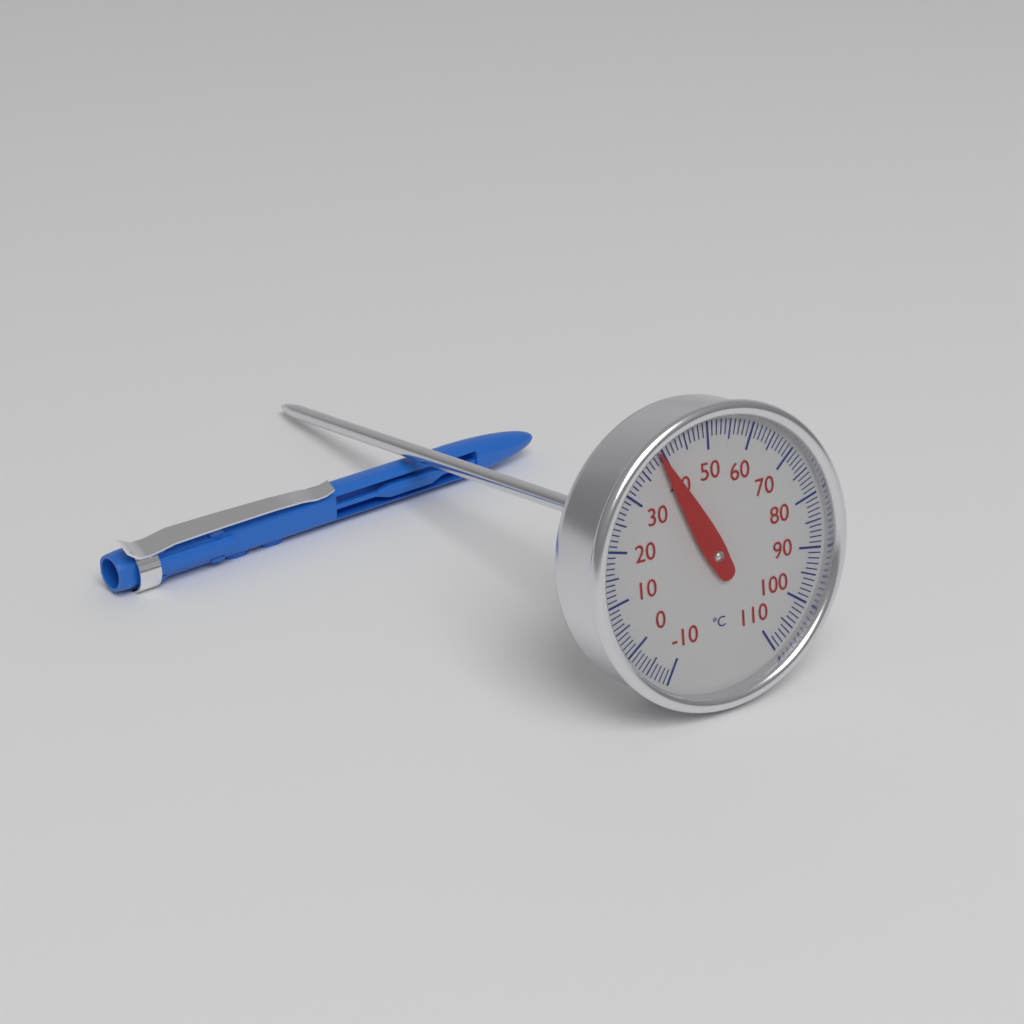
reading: 39 °C
